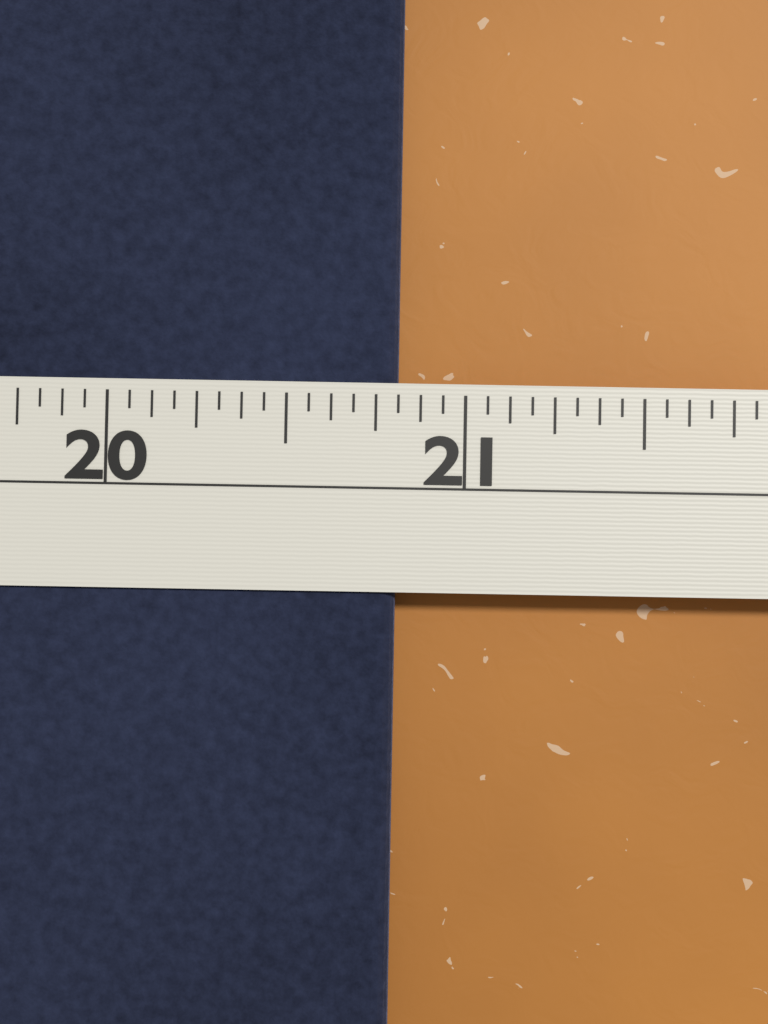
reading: 20.8125 in
